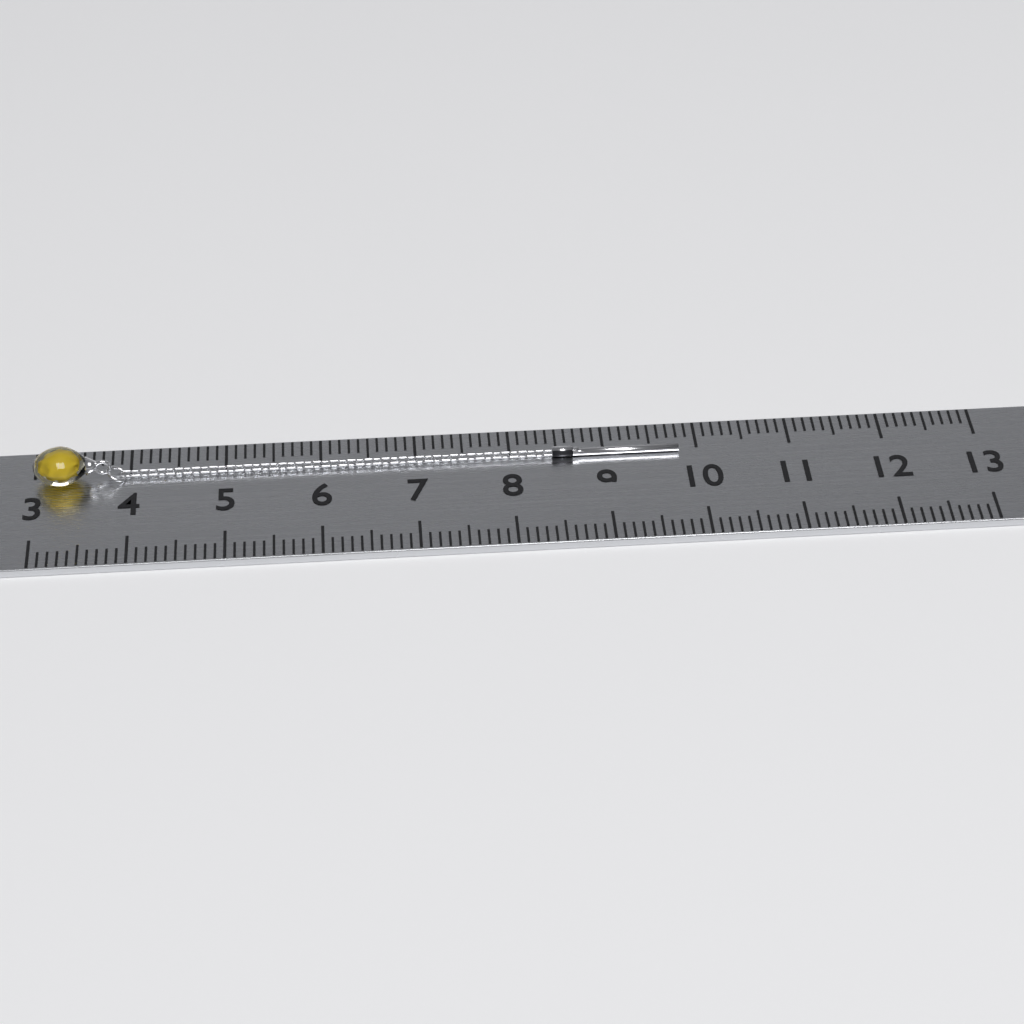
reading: 9.8 (no unit)
